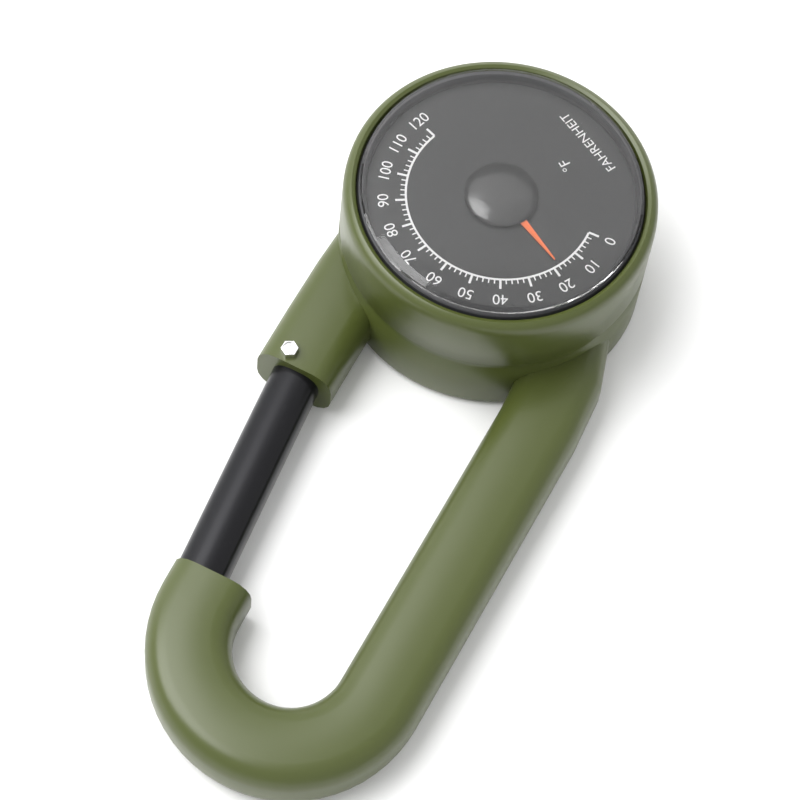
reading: 18 °F
